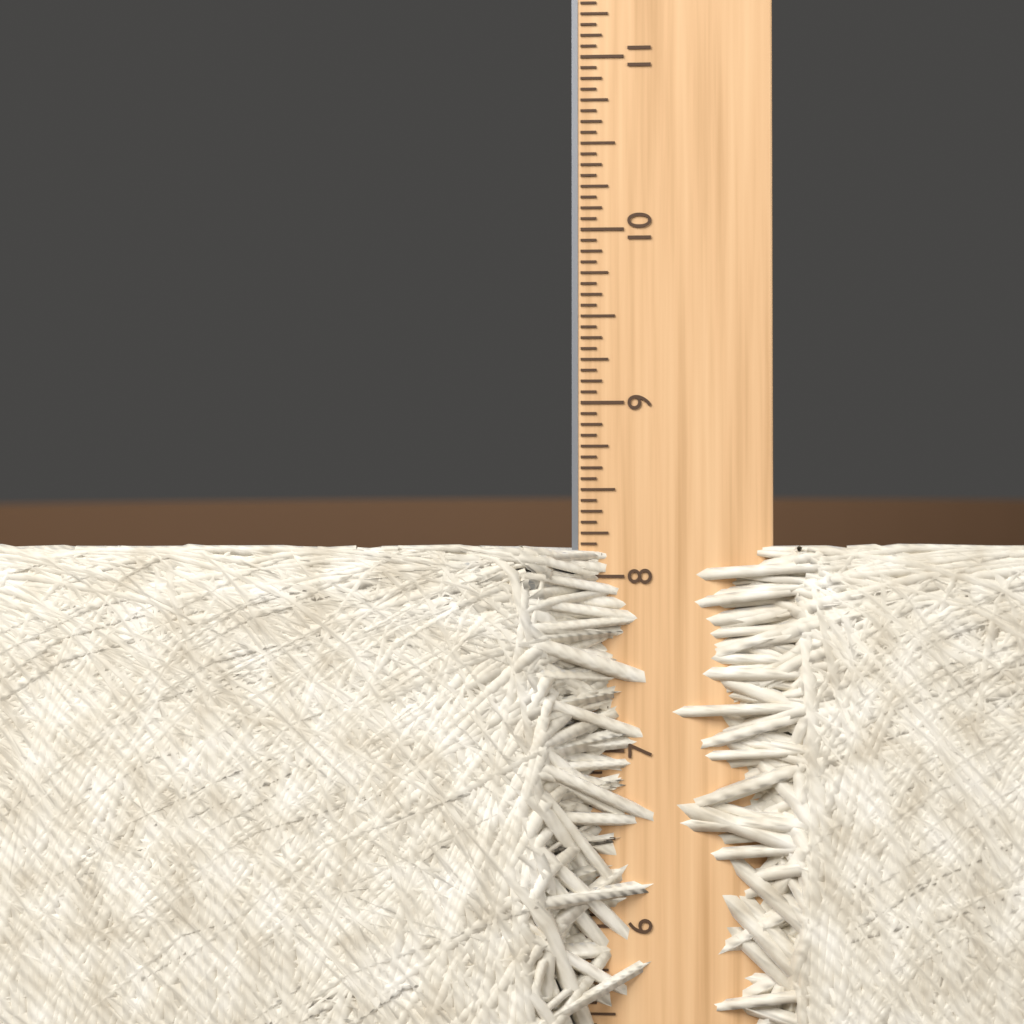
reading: 8.1875 in
